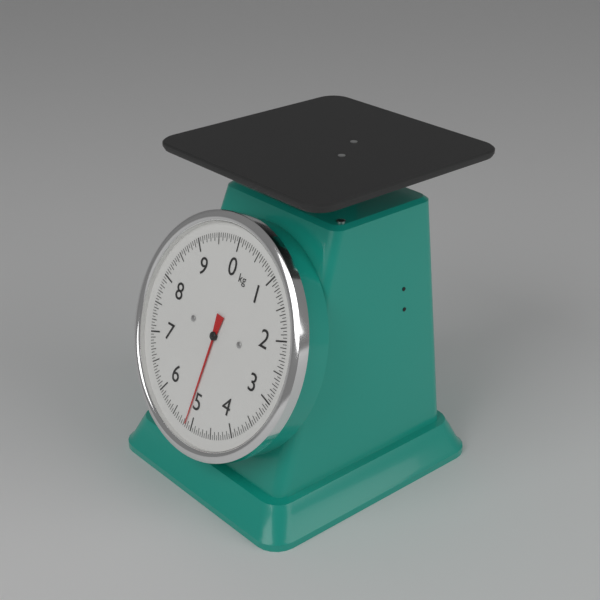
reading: 5.15 kg
